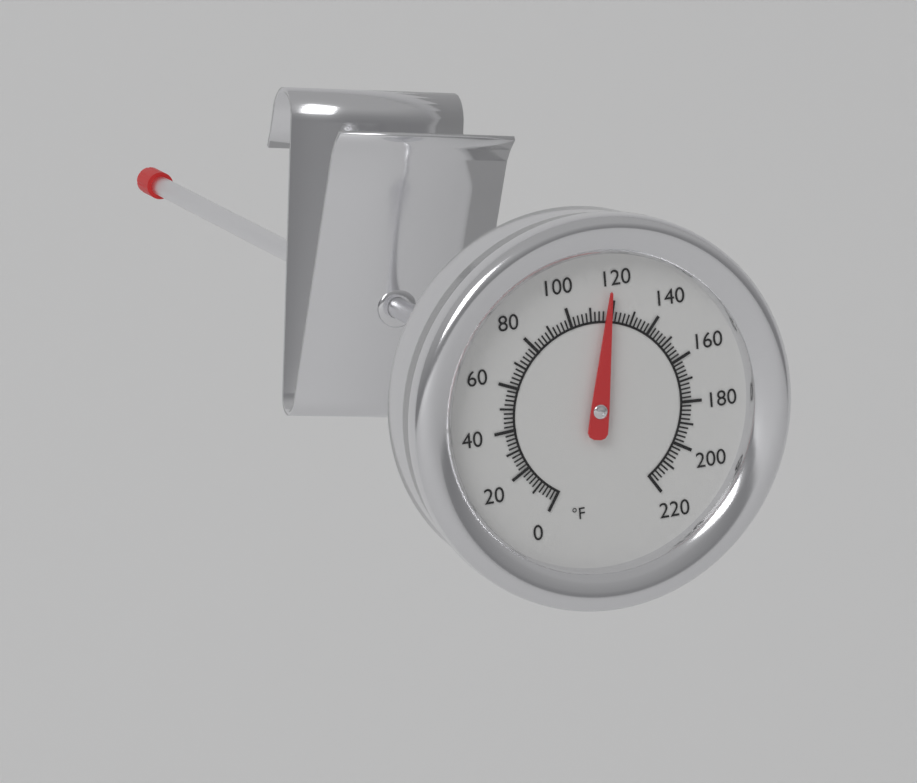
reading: 118 °F
